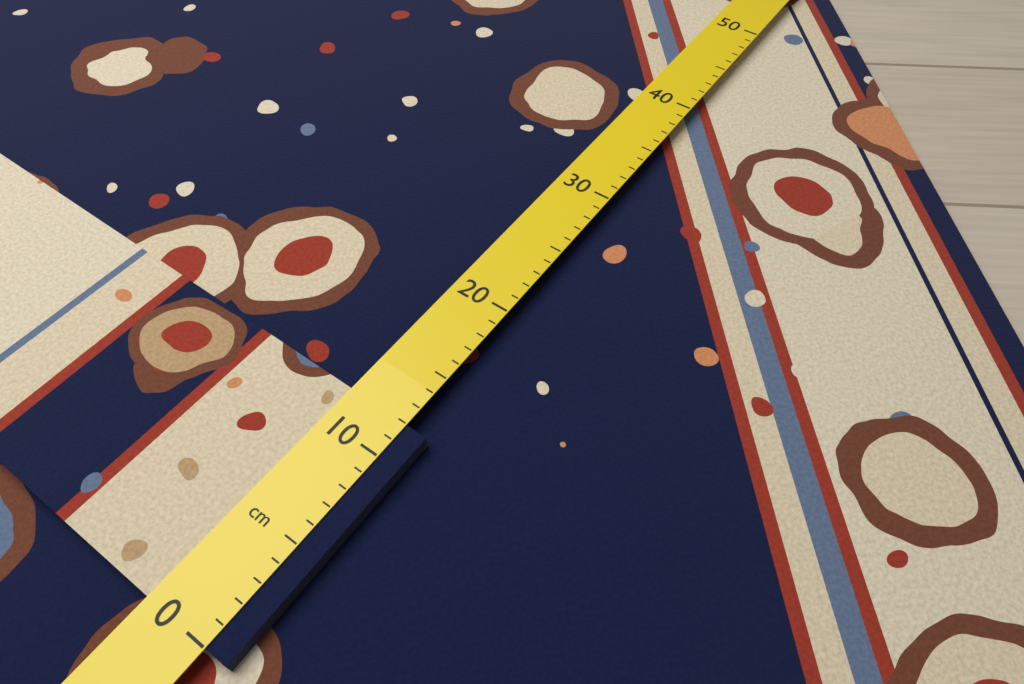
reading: 12 cm
